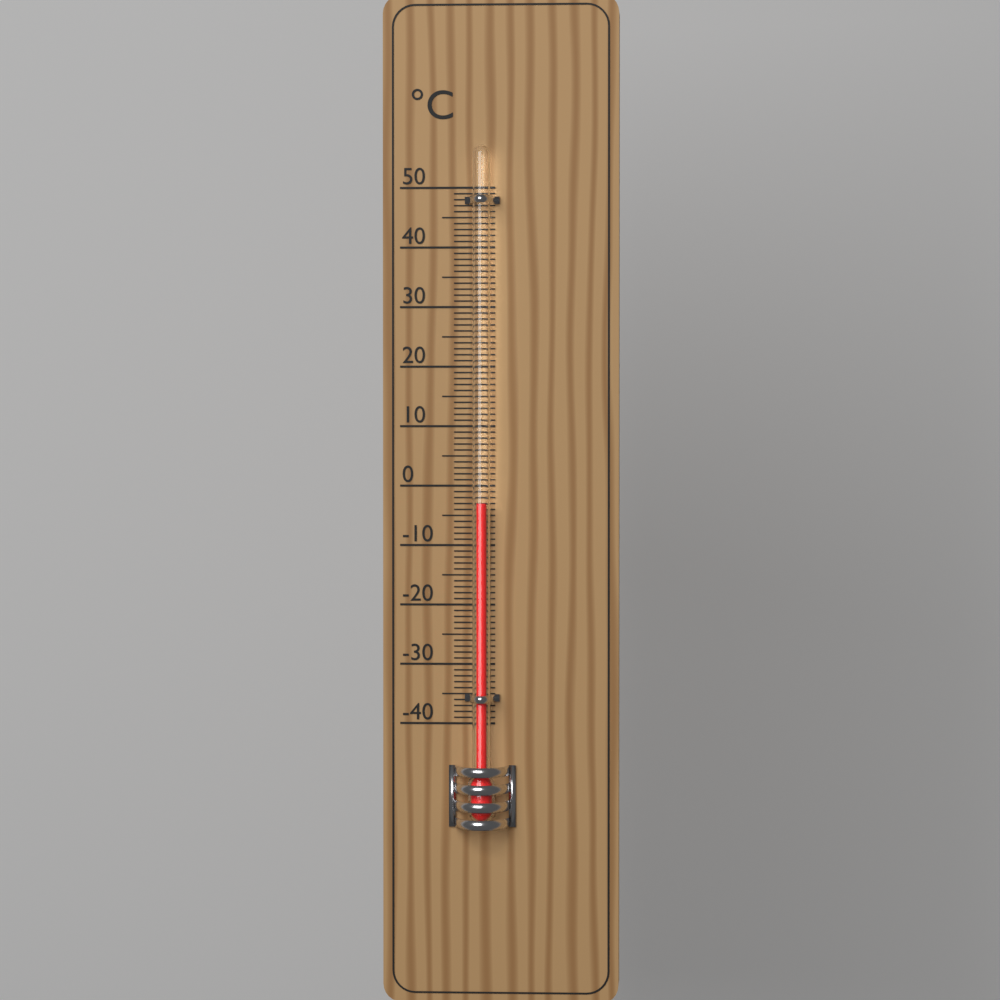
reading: -3 °C
